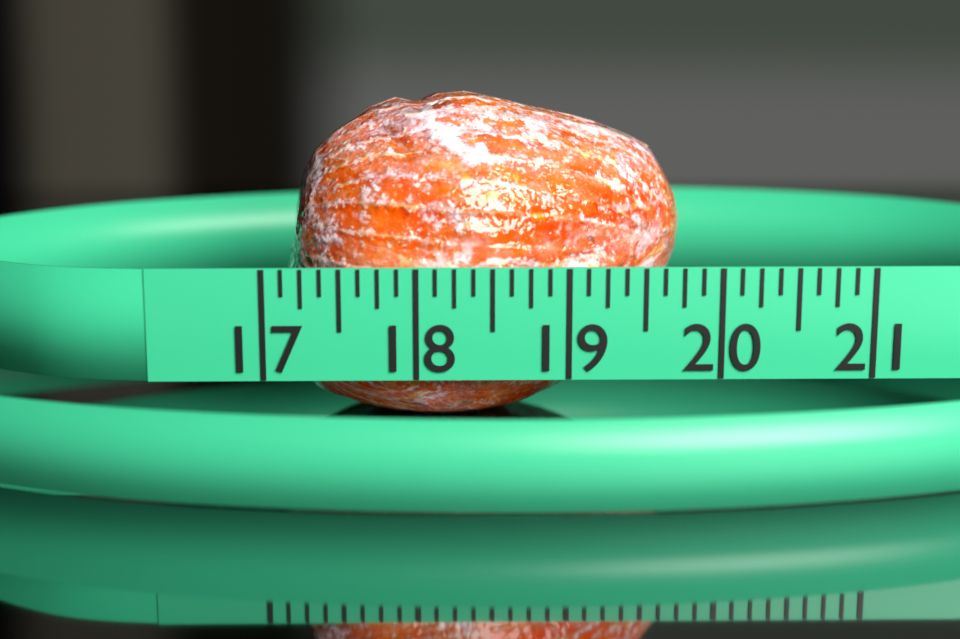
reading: 19.875 (no unit)
